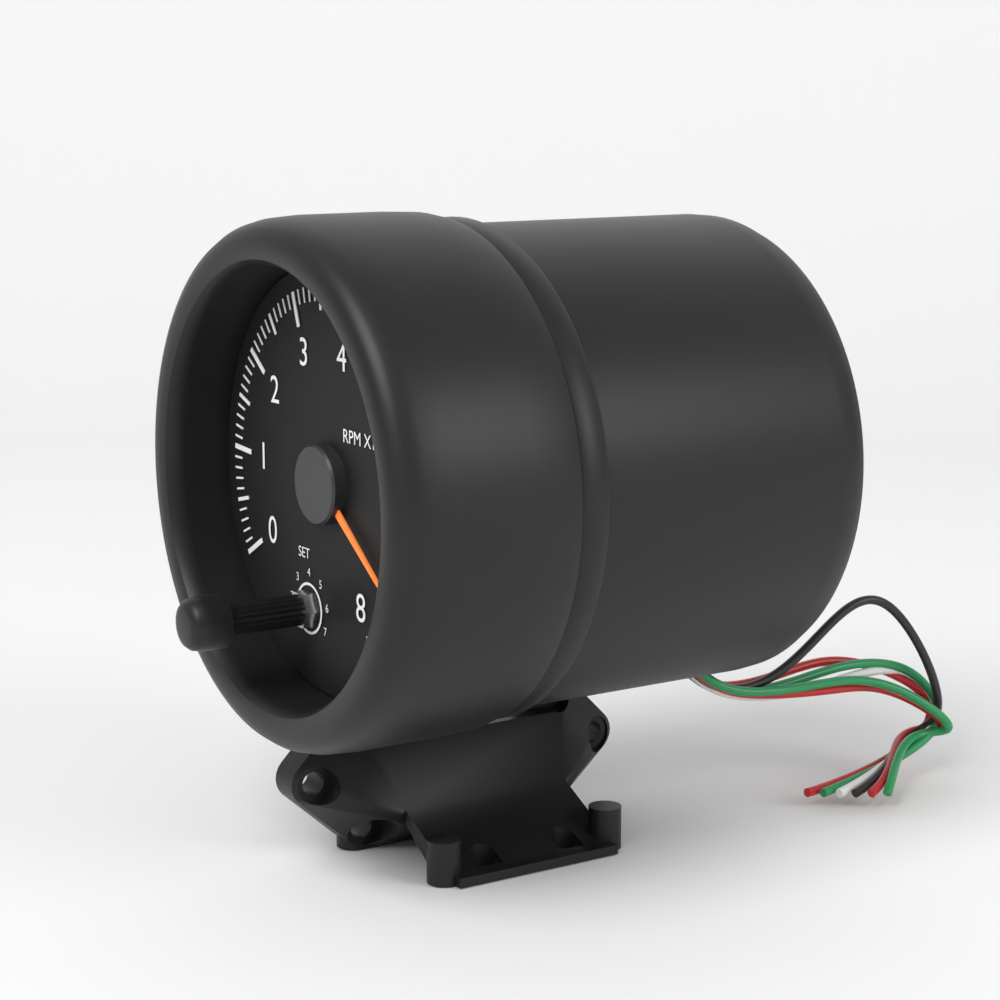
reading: 7.3 RPM x1000
